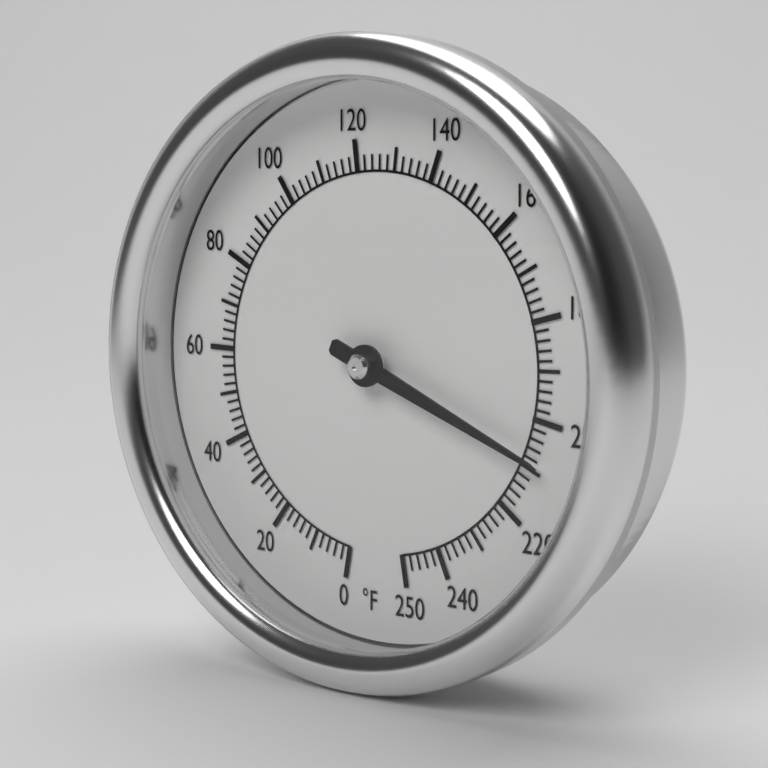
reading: 208 °F
